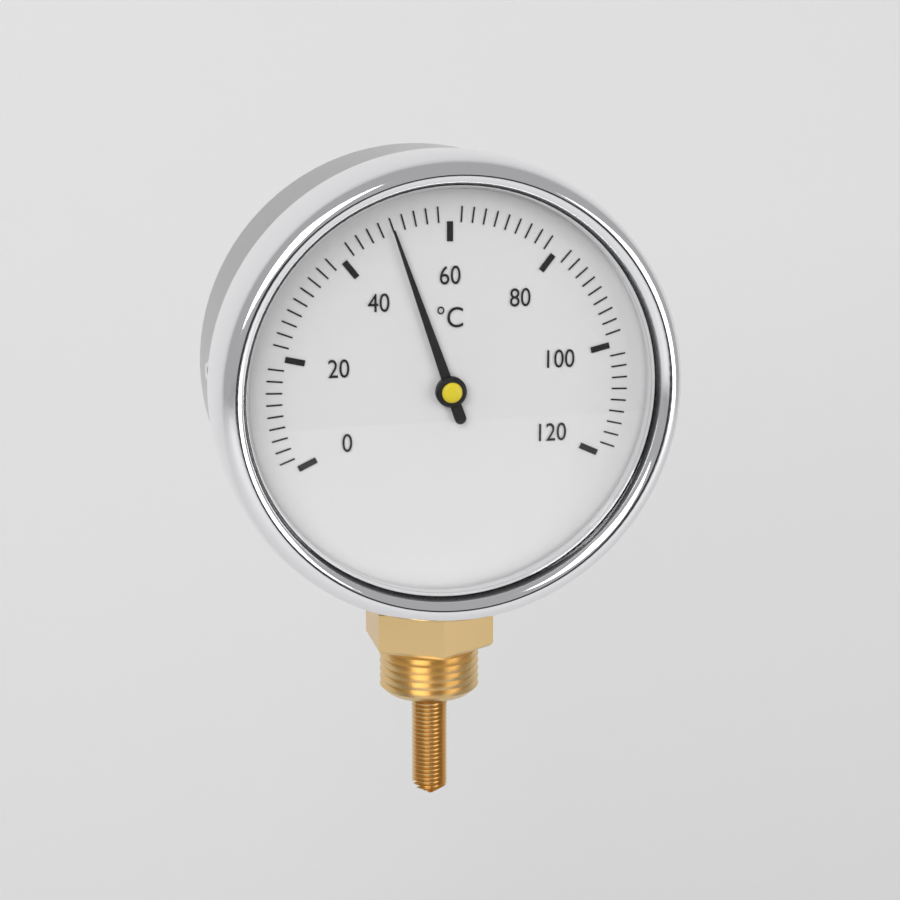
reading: 50 °C
